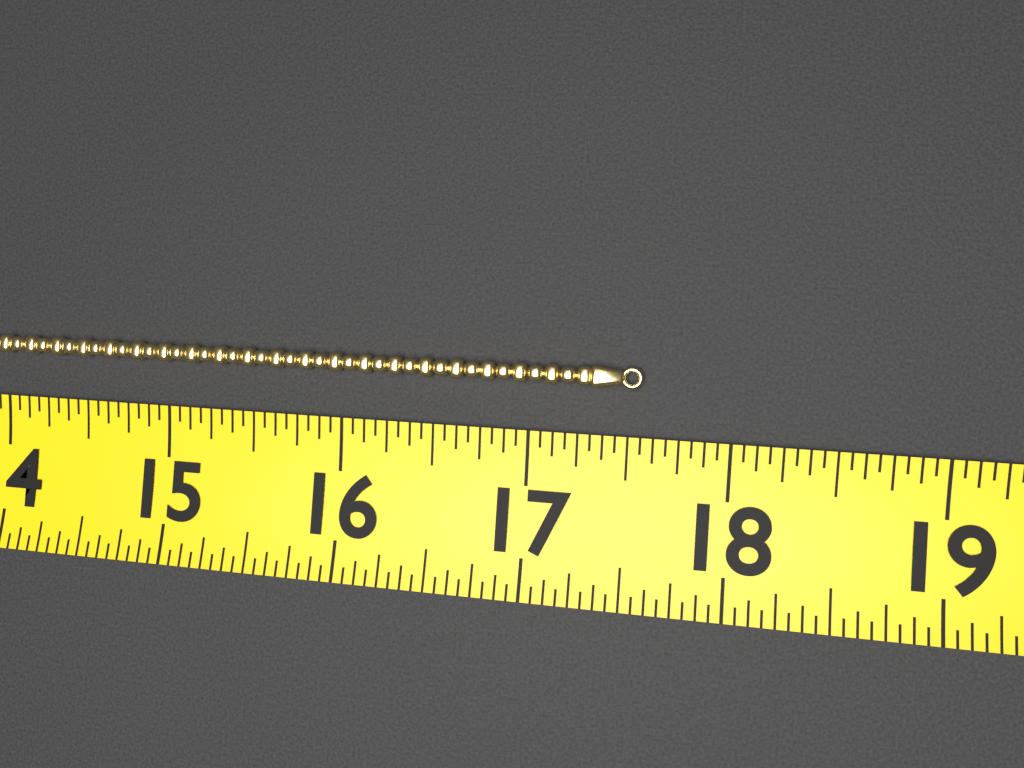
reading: 17.5625 (no unit)
